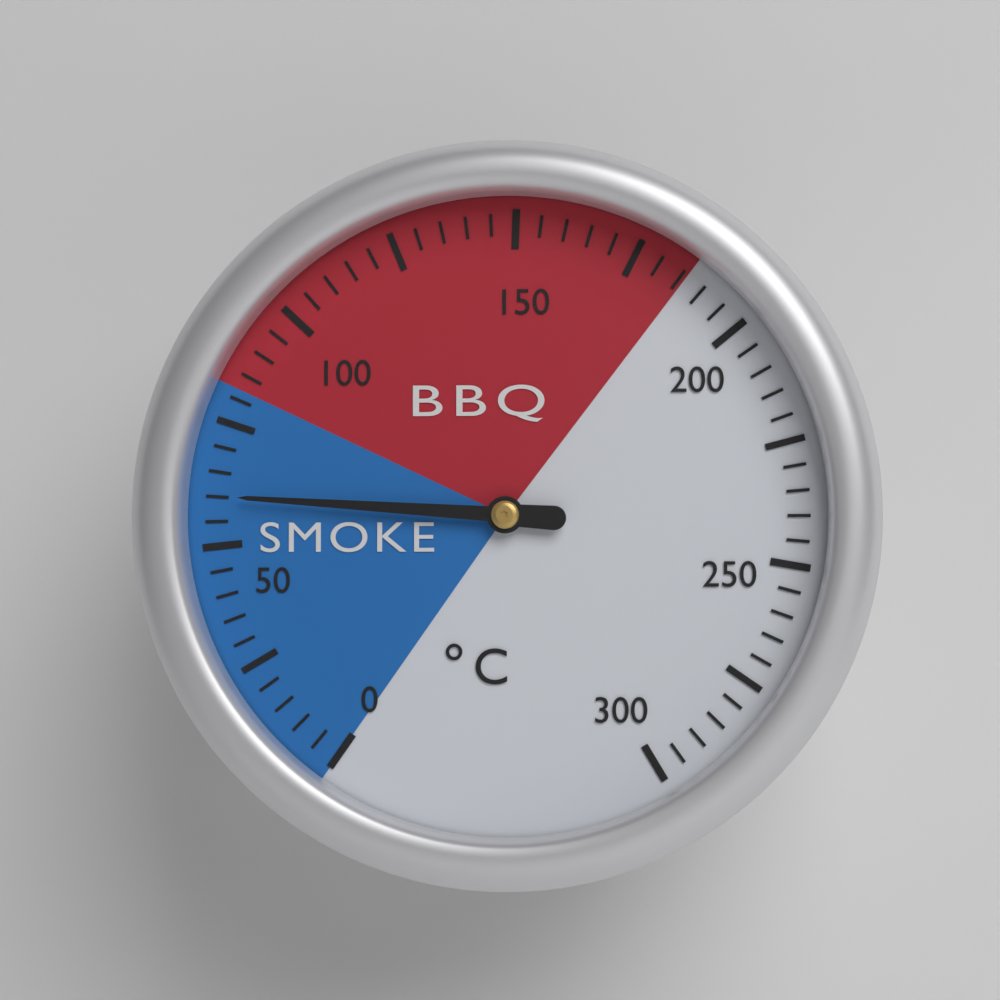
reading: 60 °C
